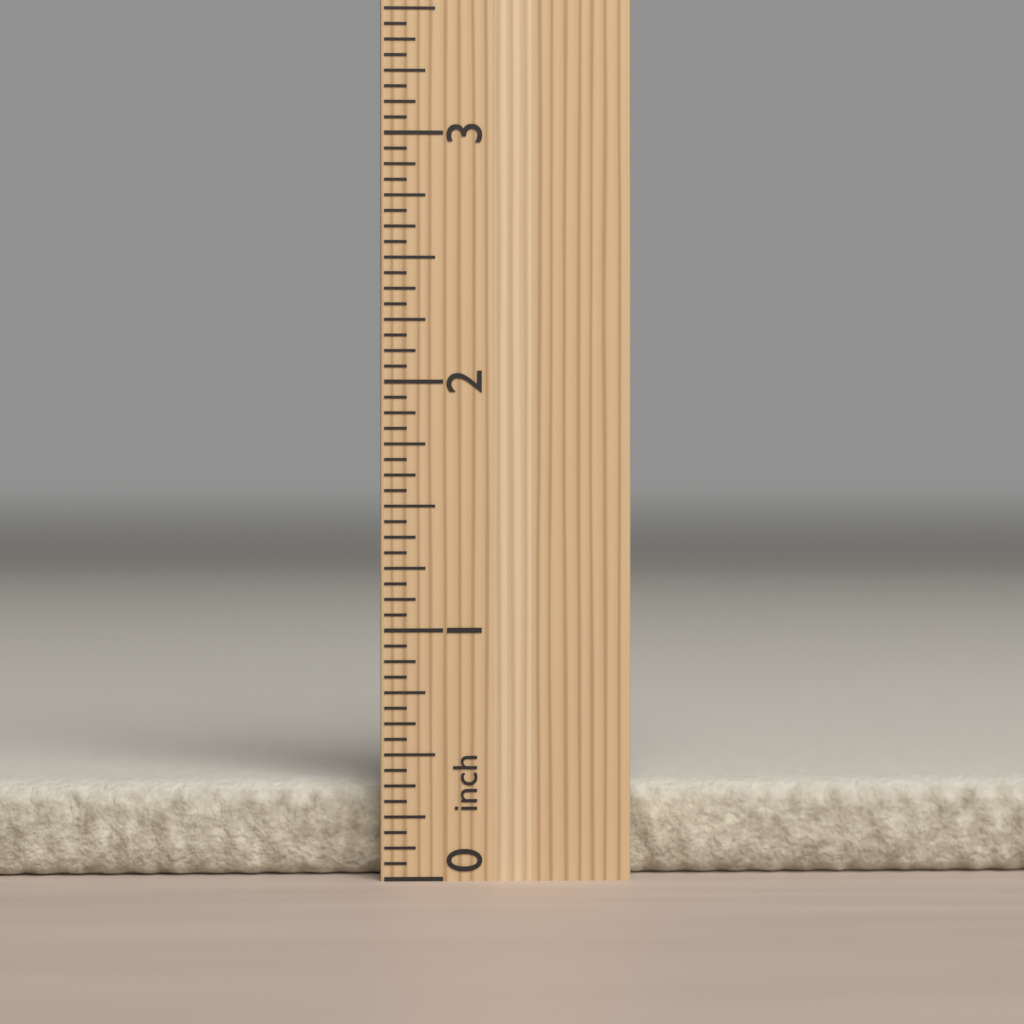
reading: 0.3750 inch
